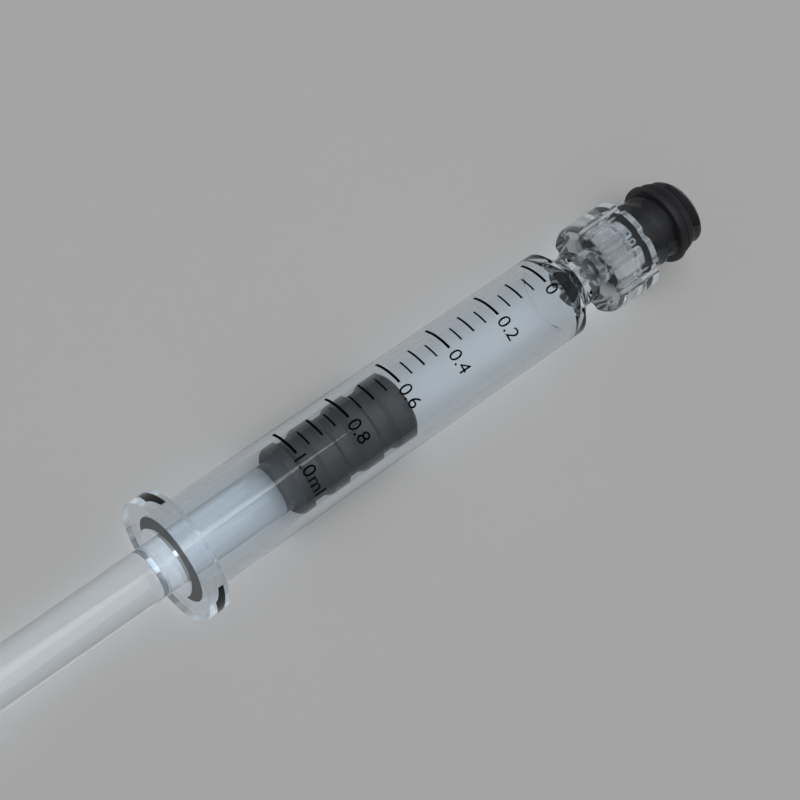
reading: 0.60 ml
